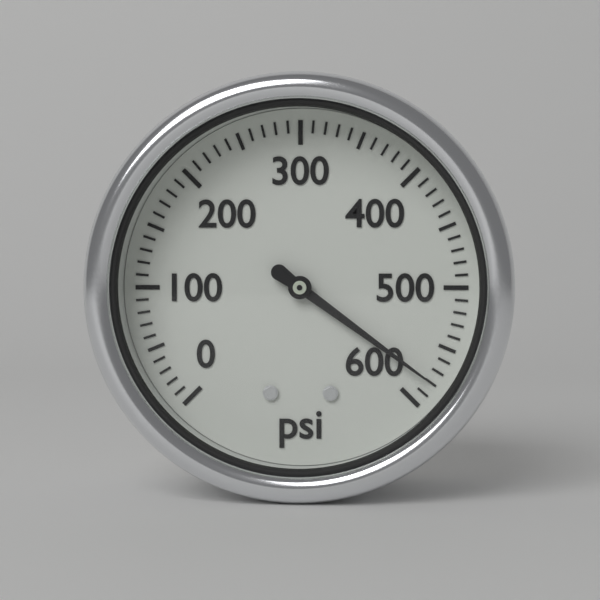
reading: 580 psi
